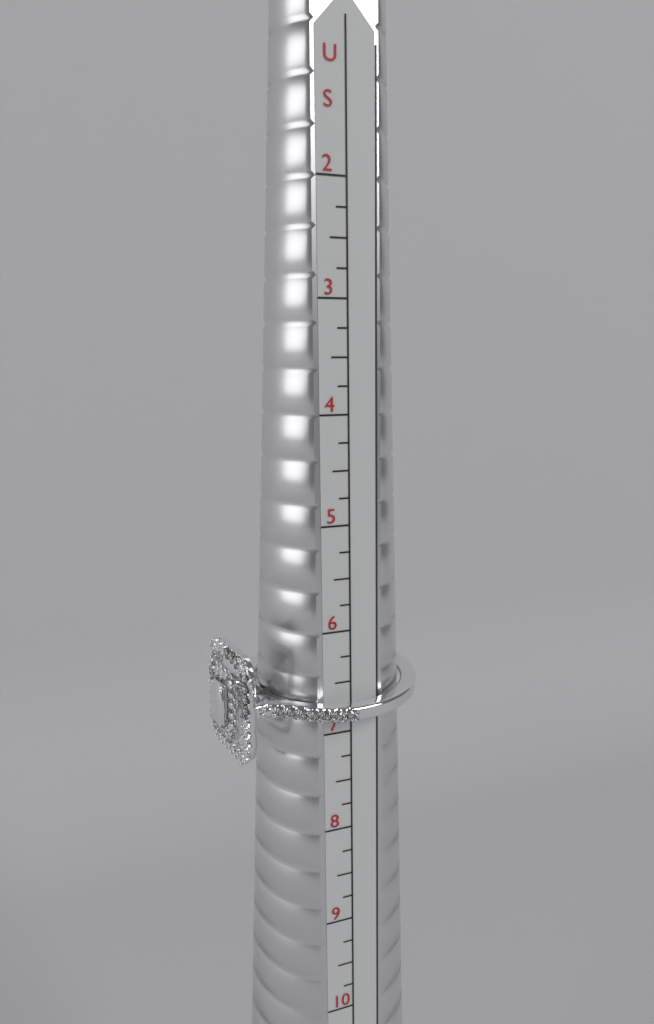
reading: 7.25 US
